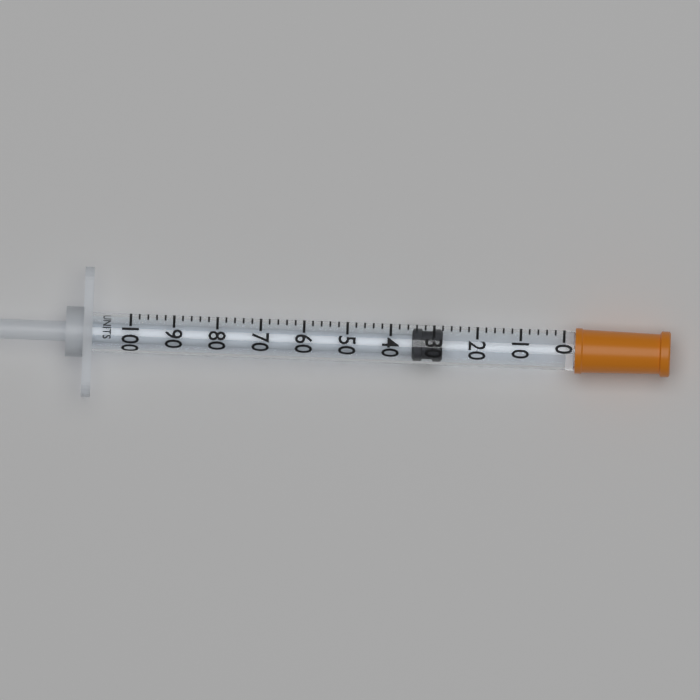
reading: 28 units
